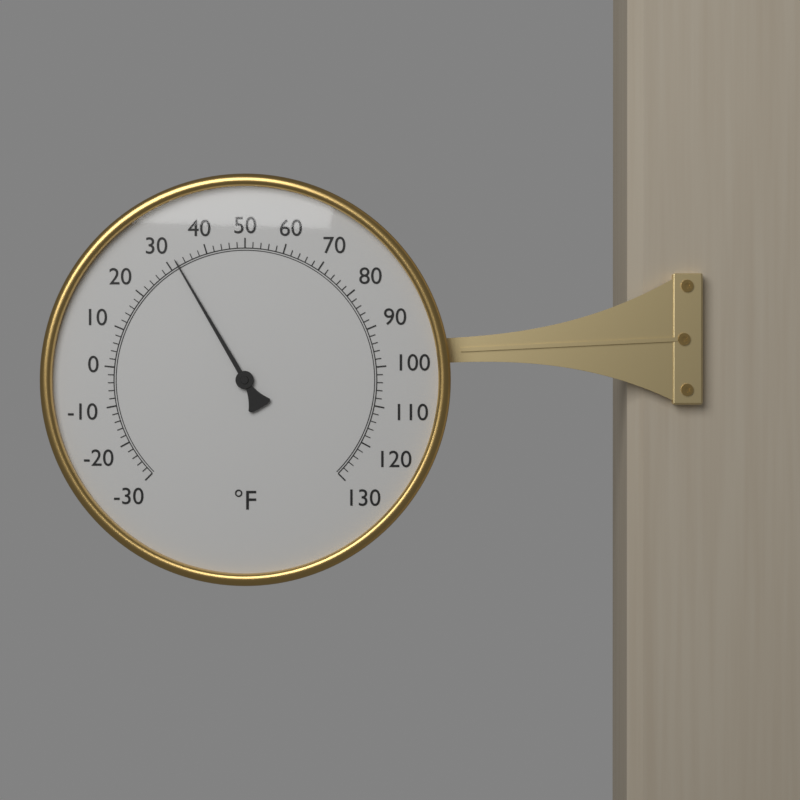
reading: 32 °F
